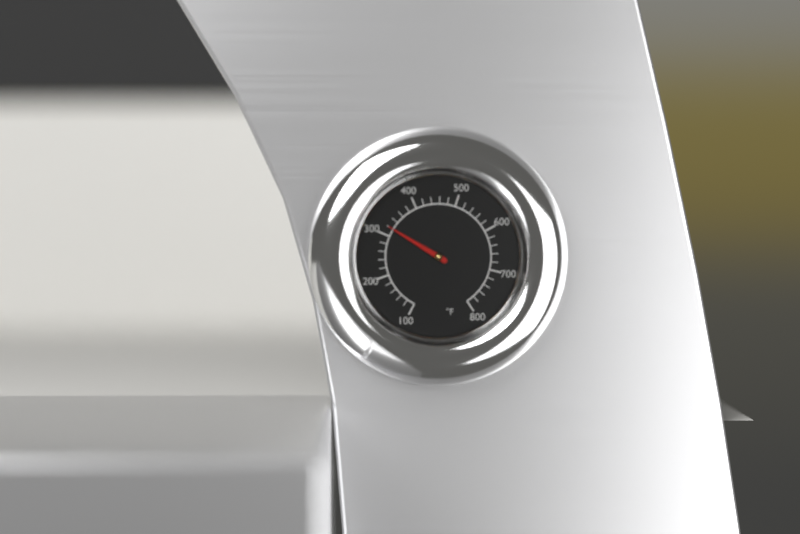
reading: 320 °F
